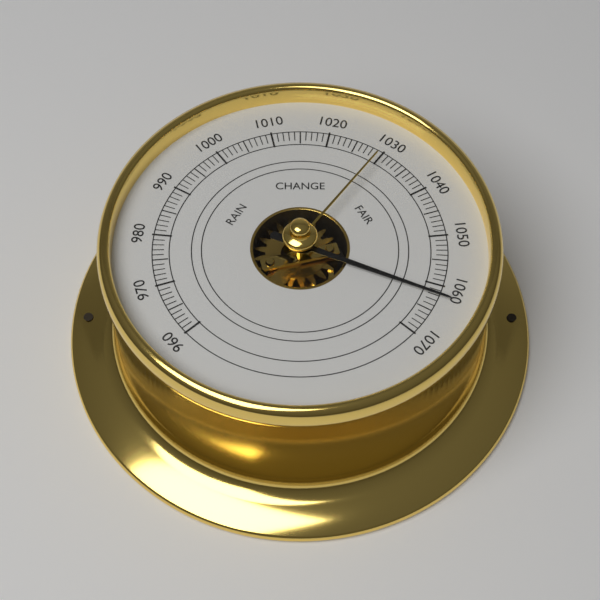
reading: 1062 (no unit)
